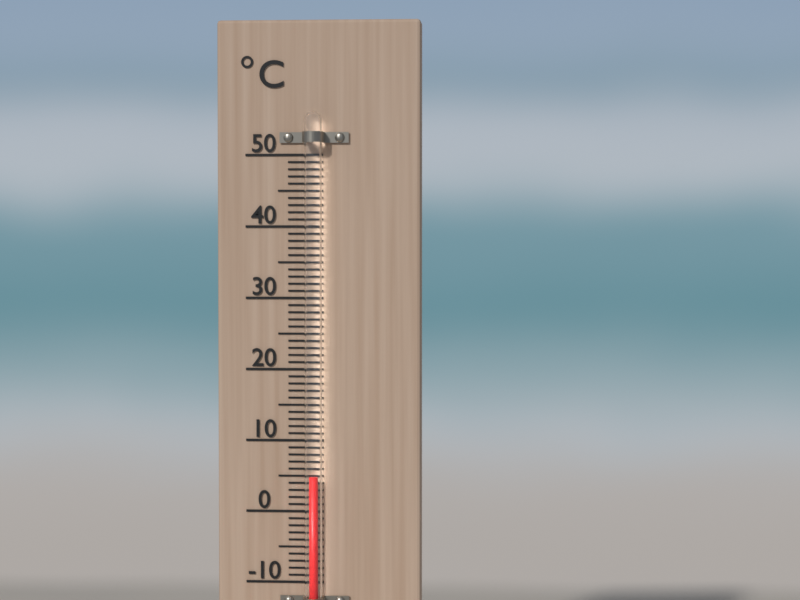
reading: 5 °C
